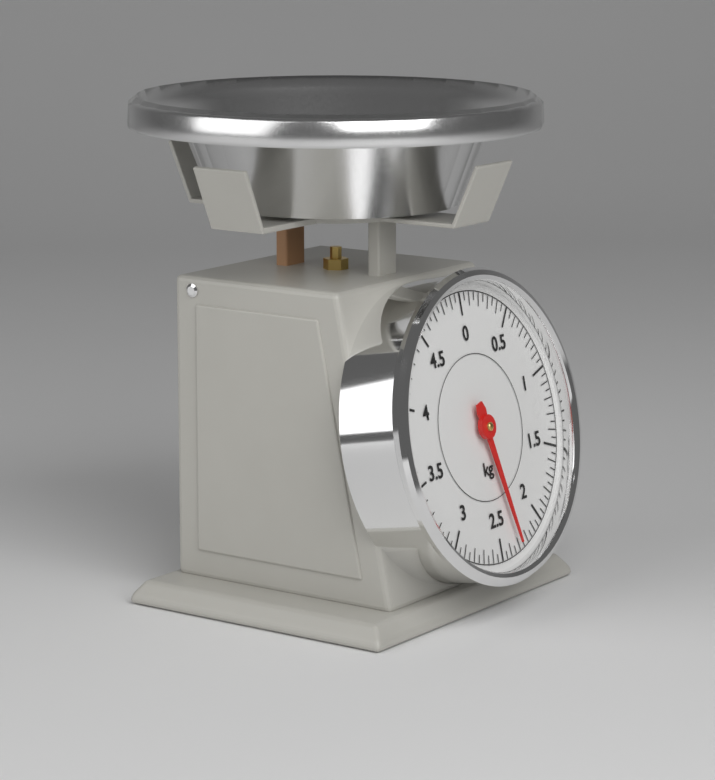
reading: 2.30 kg
